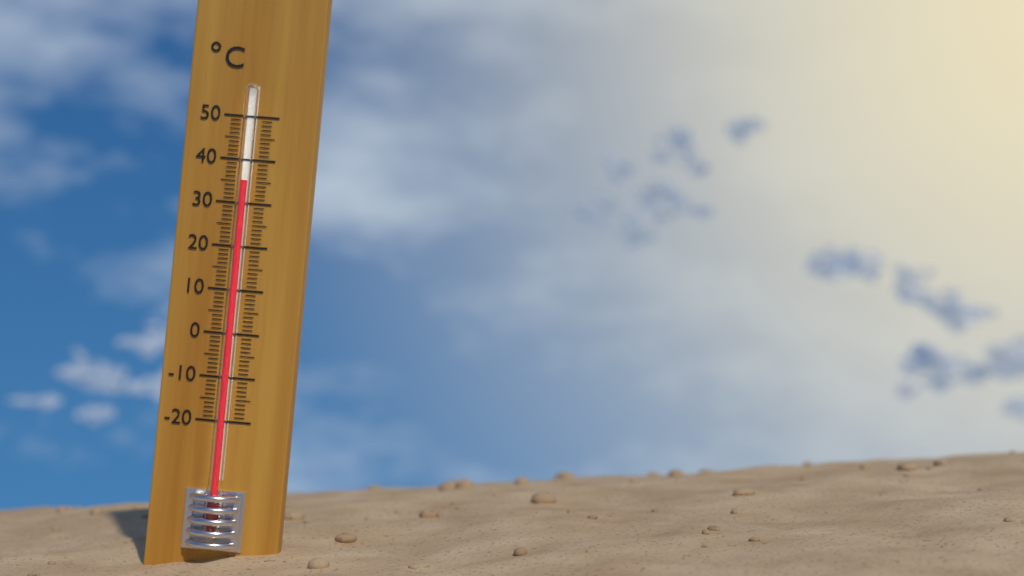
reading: 35 °C
